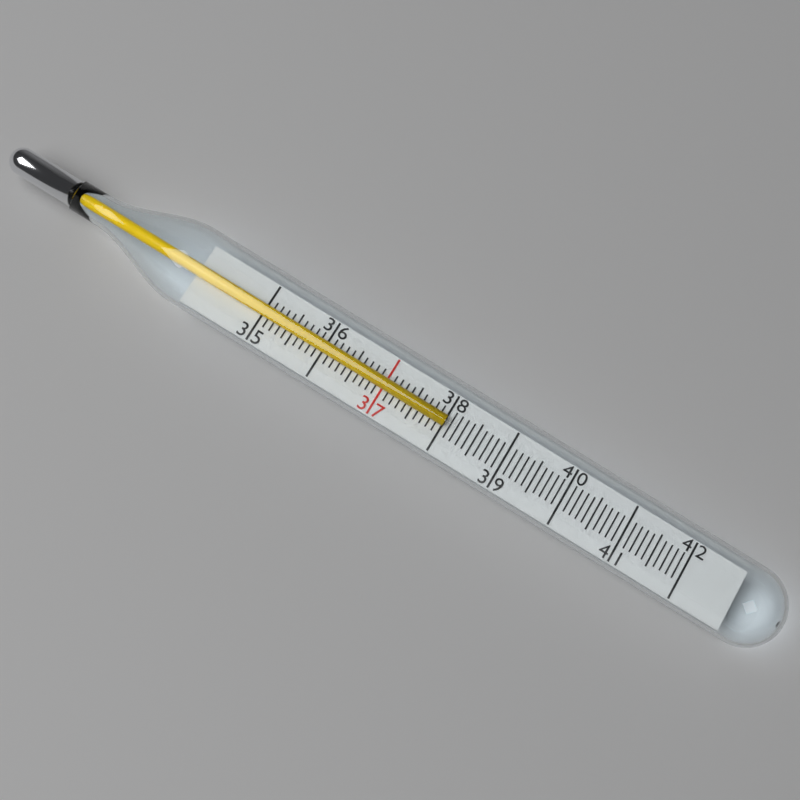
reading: 38.0 (no unit)
